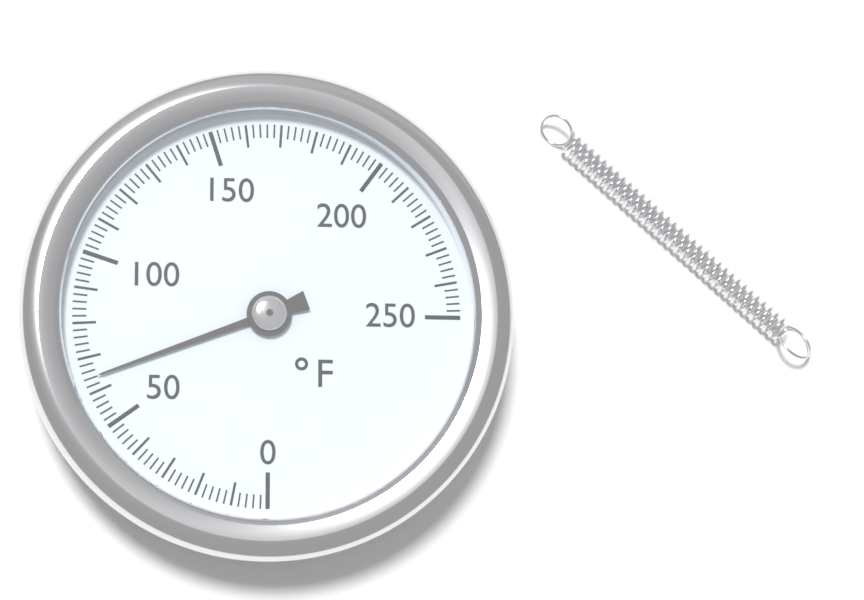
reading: 64 °F
